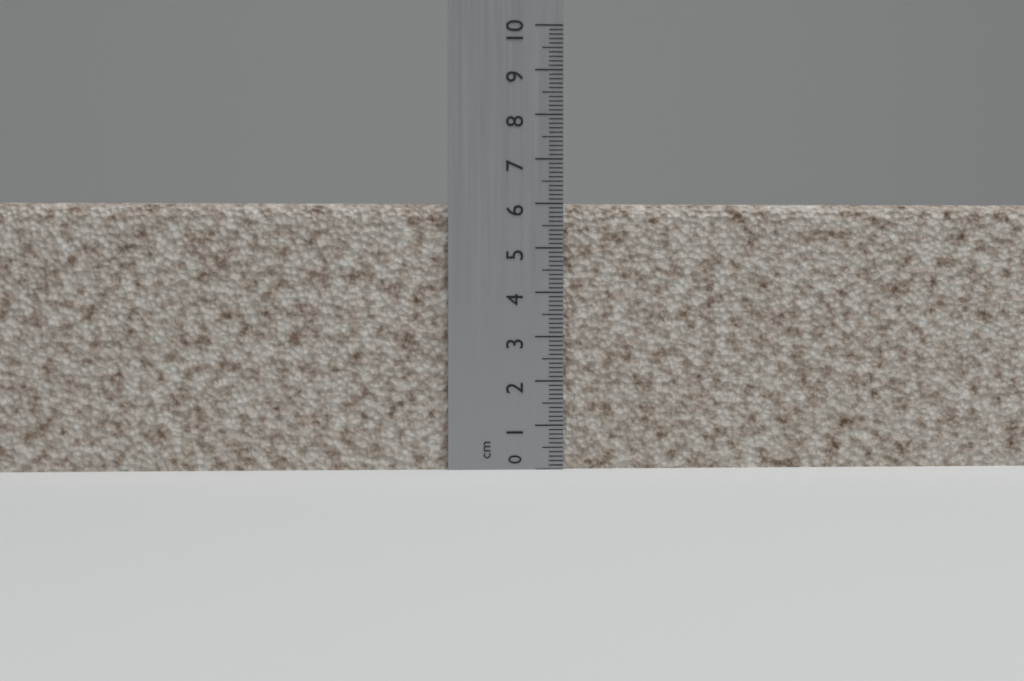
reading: 6.0 cm
